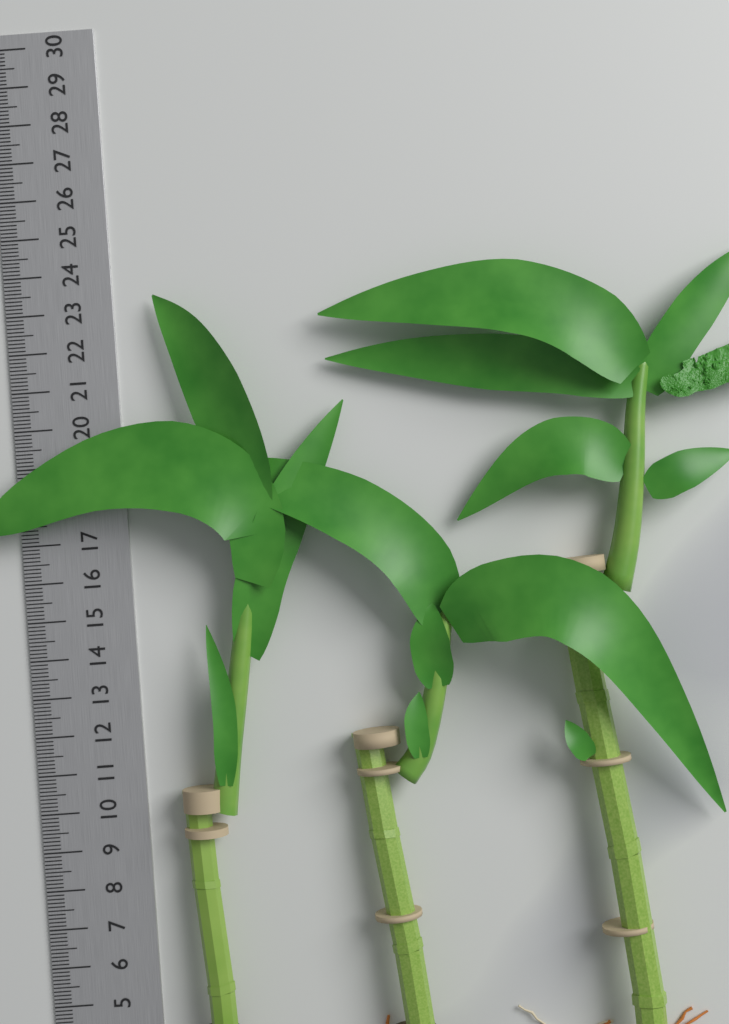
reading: 23.3 cm
